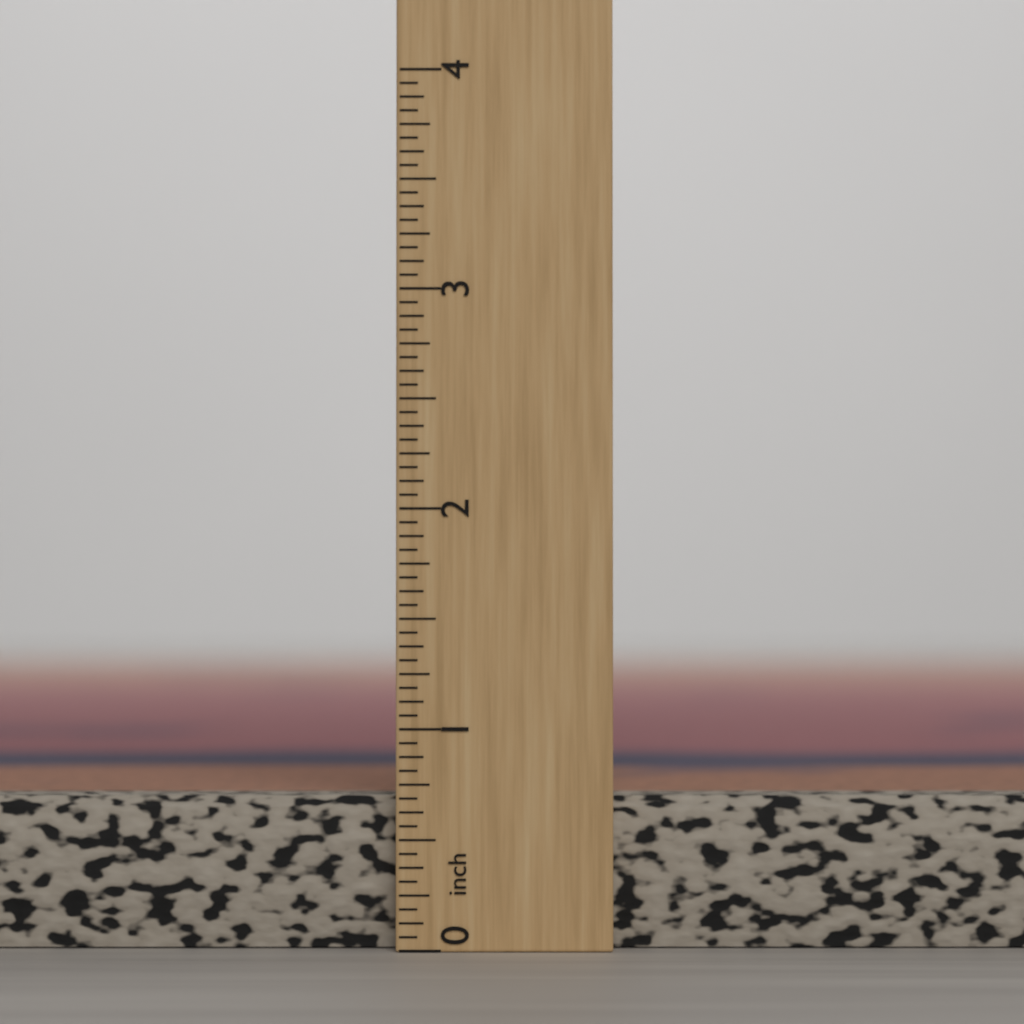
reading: 0.6875 inch
